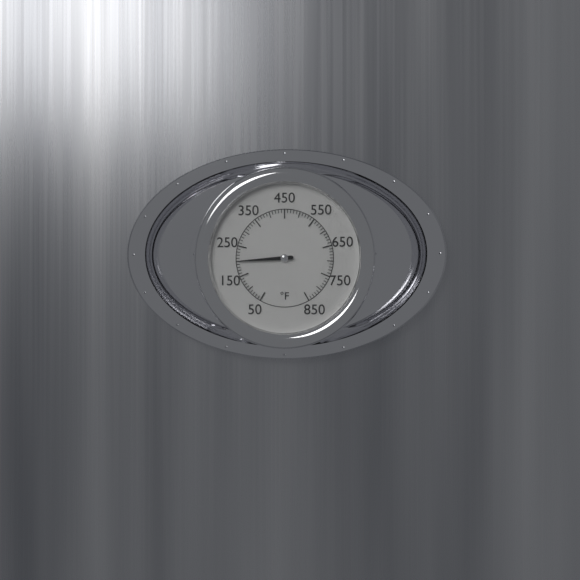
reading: 200 °F
